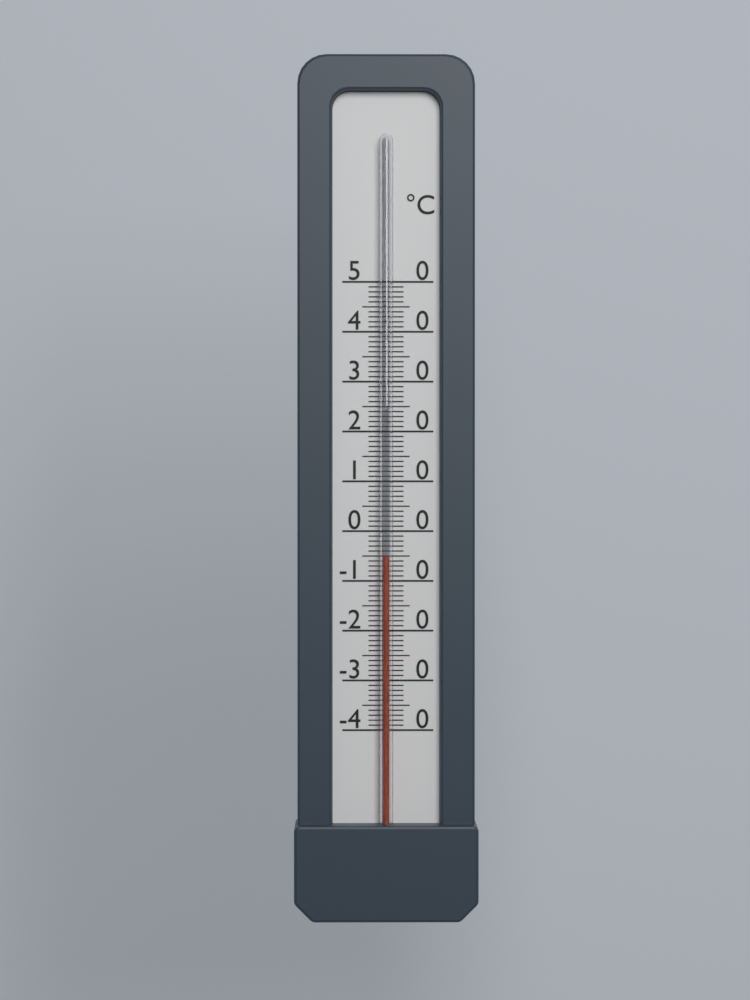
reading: -5 °C
